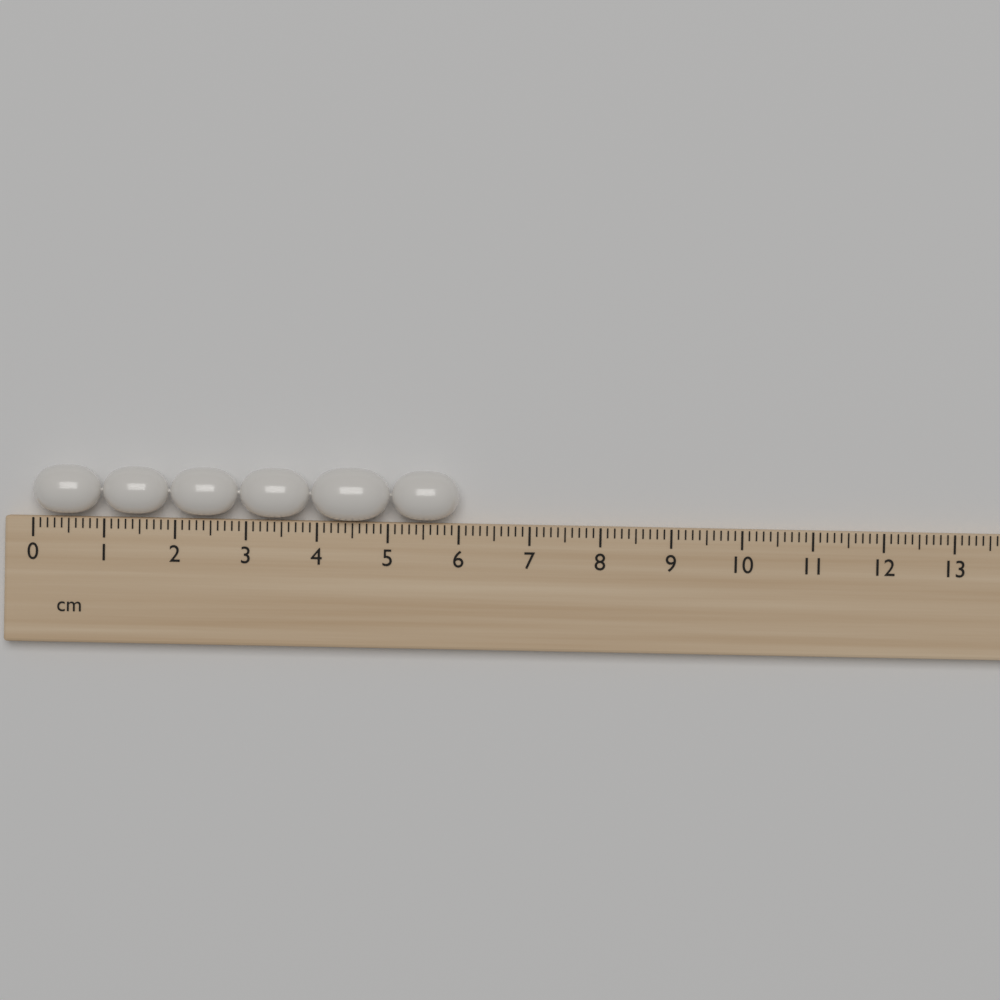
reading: 6.0 cm
